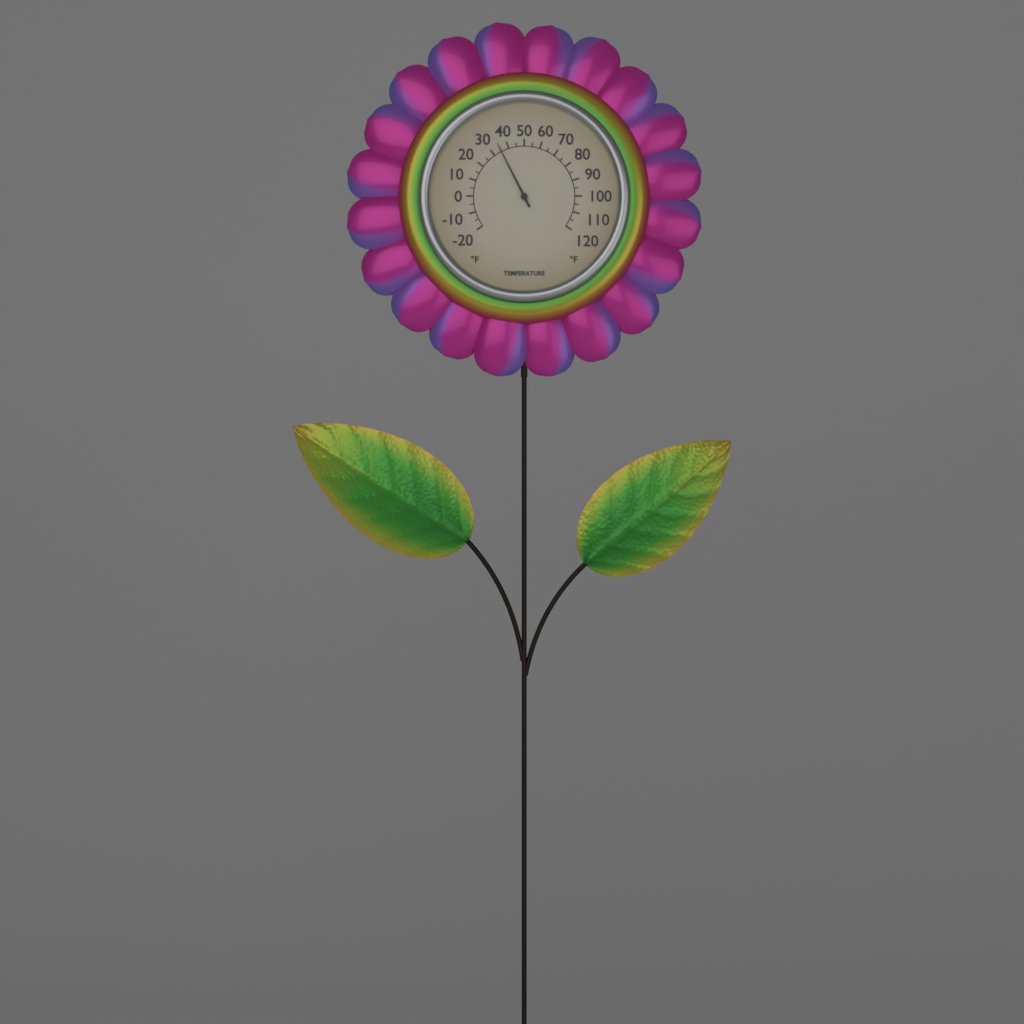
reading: 35 °F
